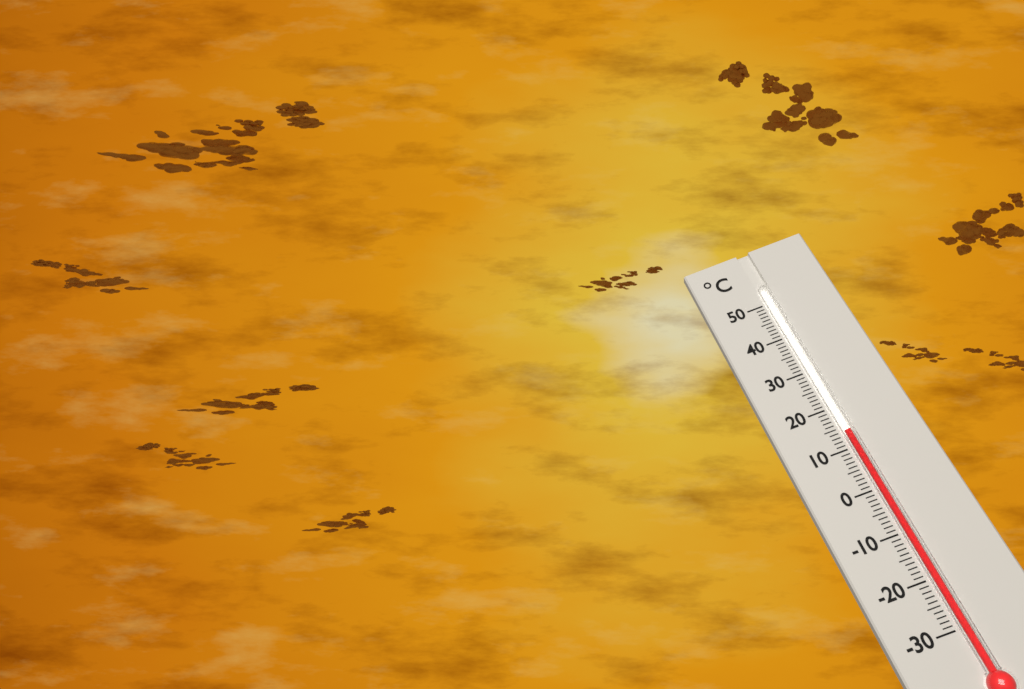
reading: 14 °C
